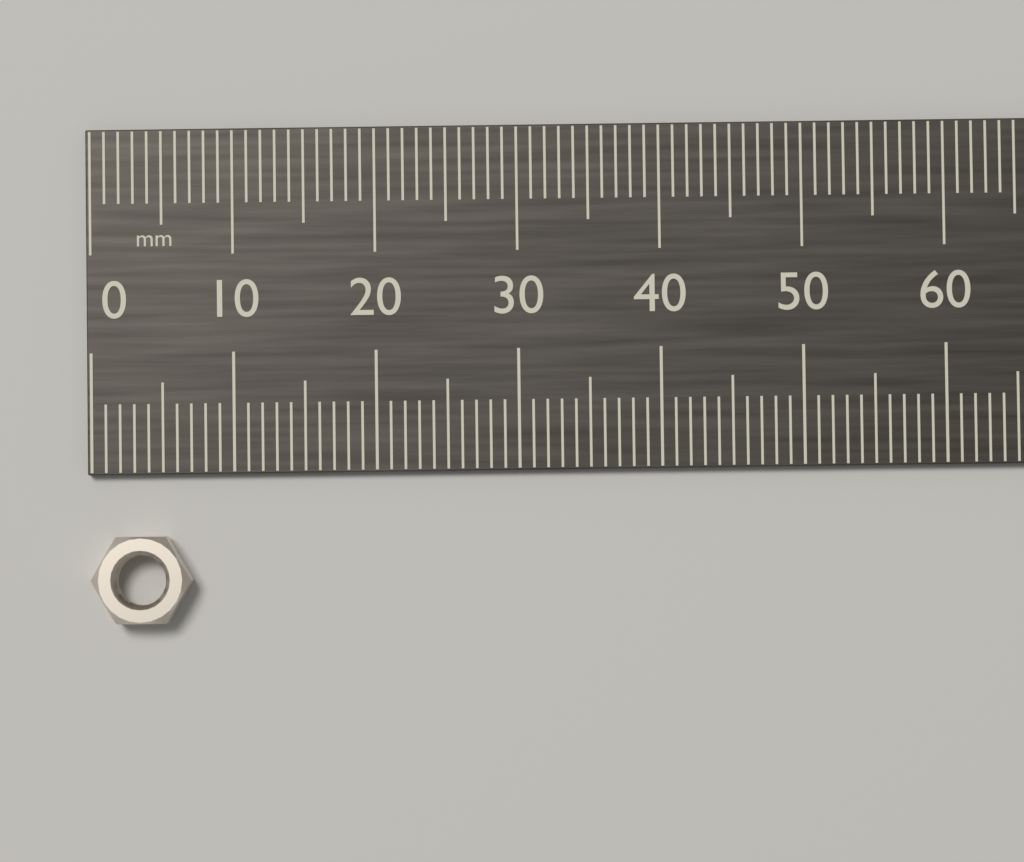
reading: 7 mm
